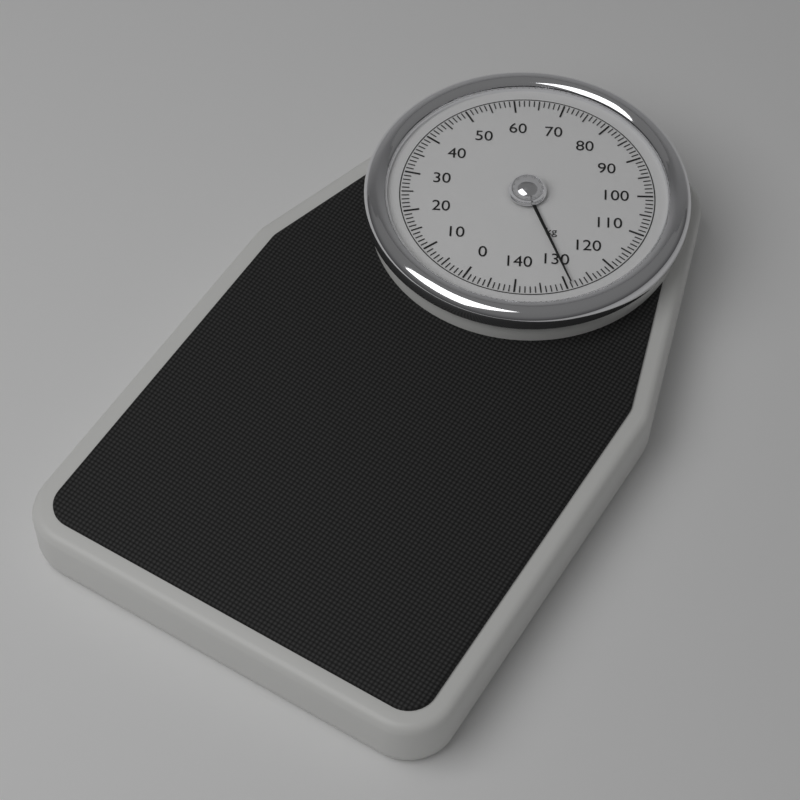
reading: 129 kg
